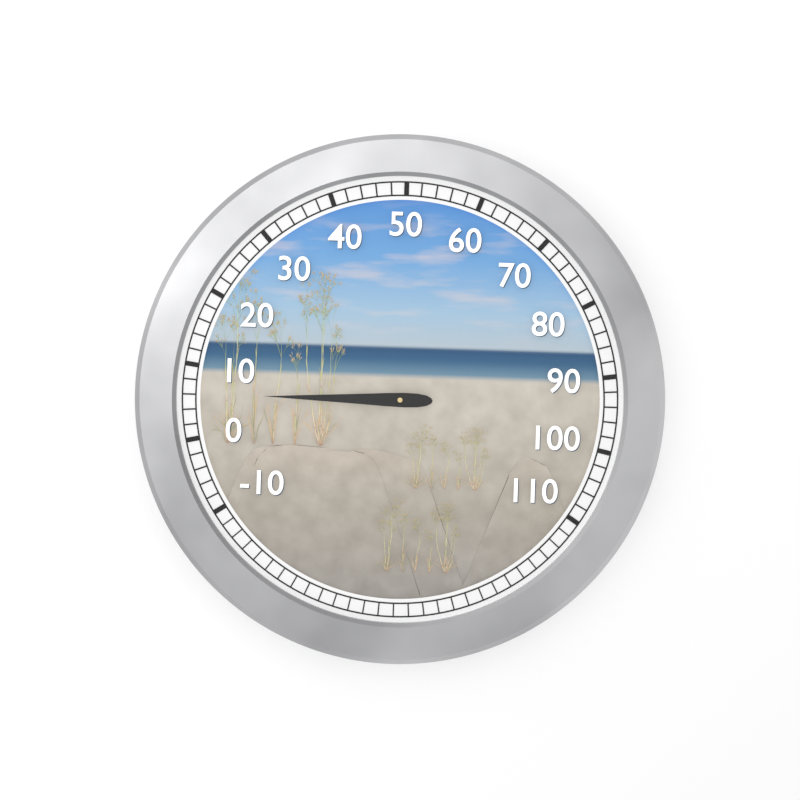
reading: 6 (no unit)
